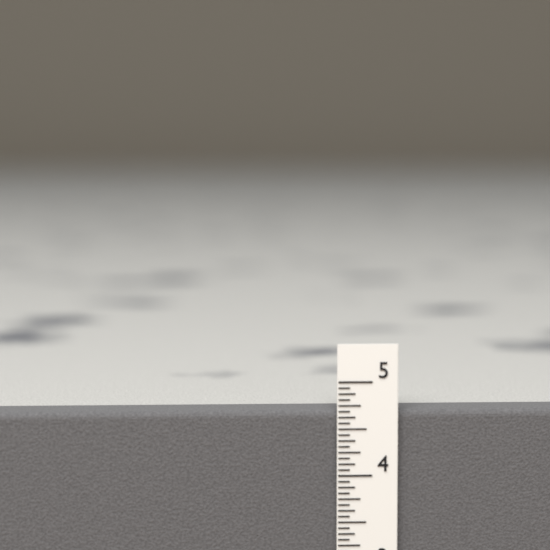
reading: 4.6875 in
